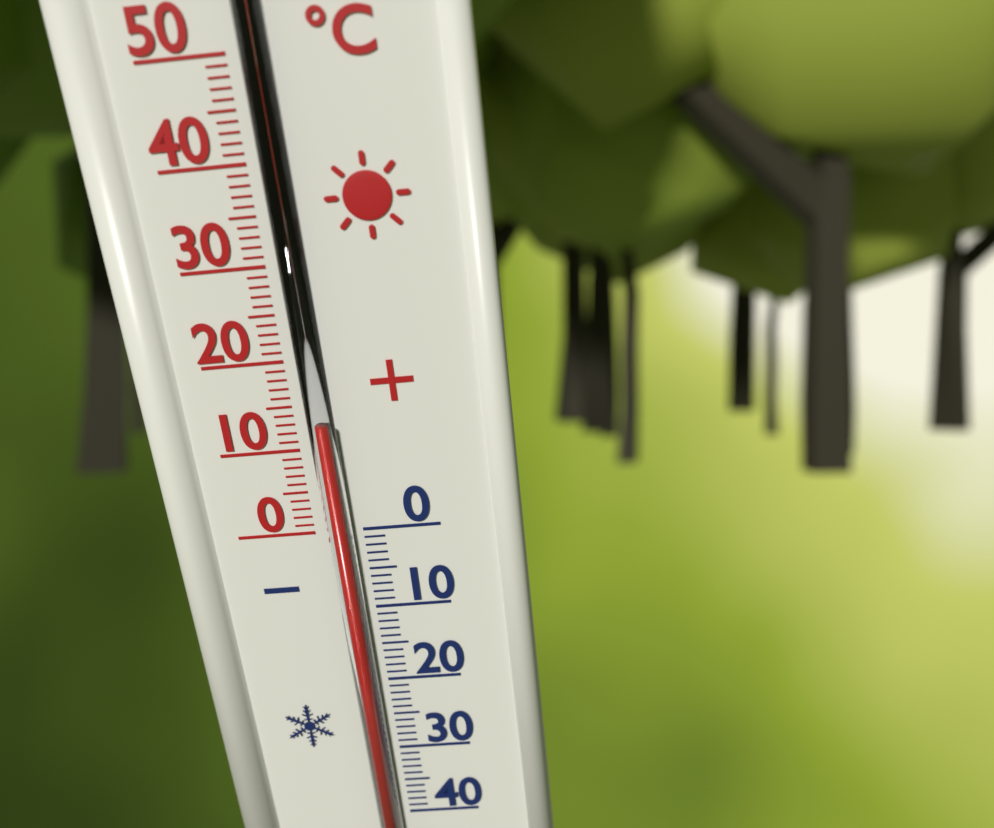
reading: 13 °C
